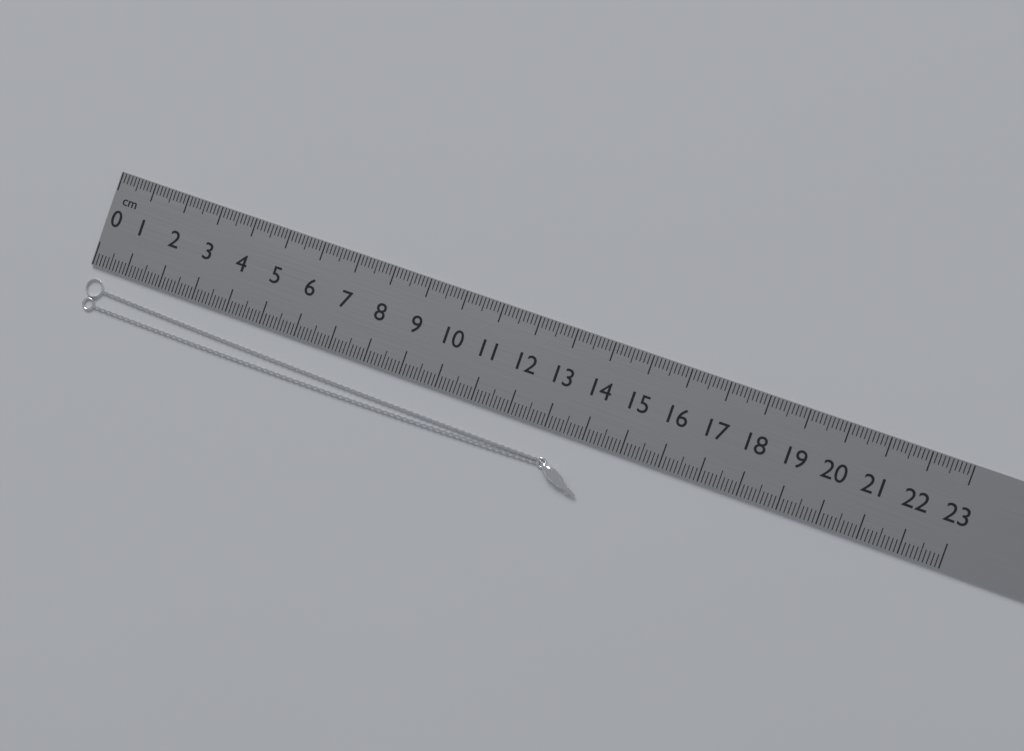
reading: 14.3 cm
